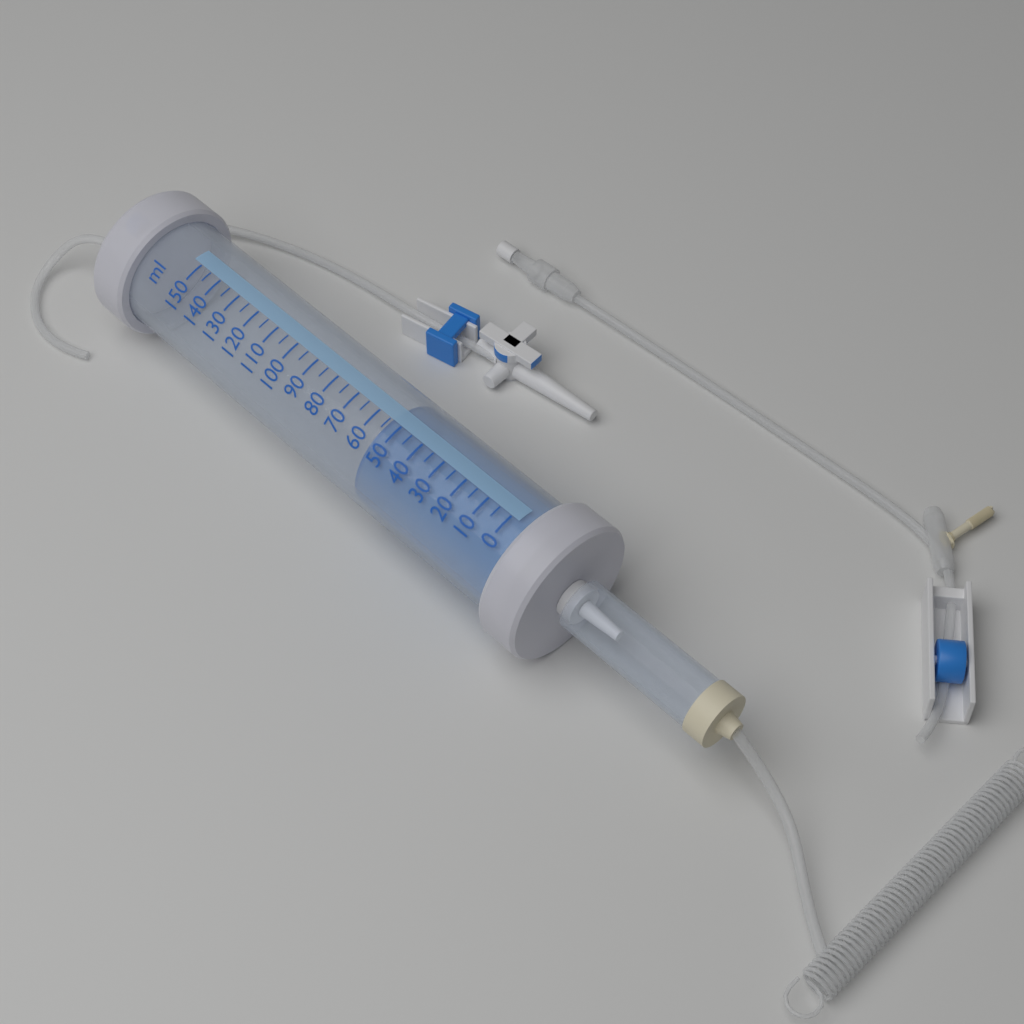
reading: 55 ml
